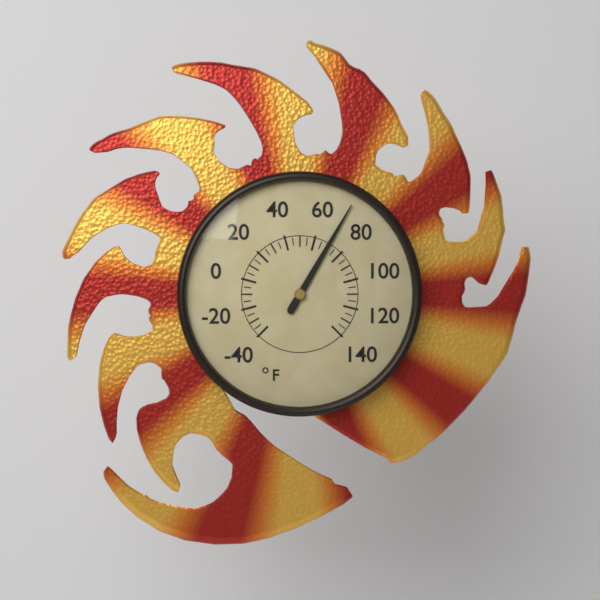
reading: 70 °F
